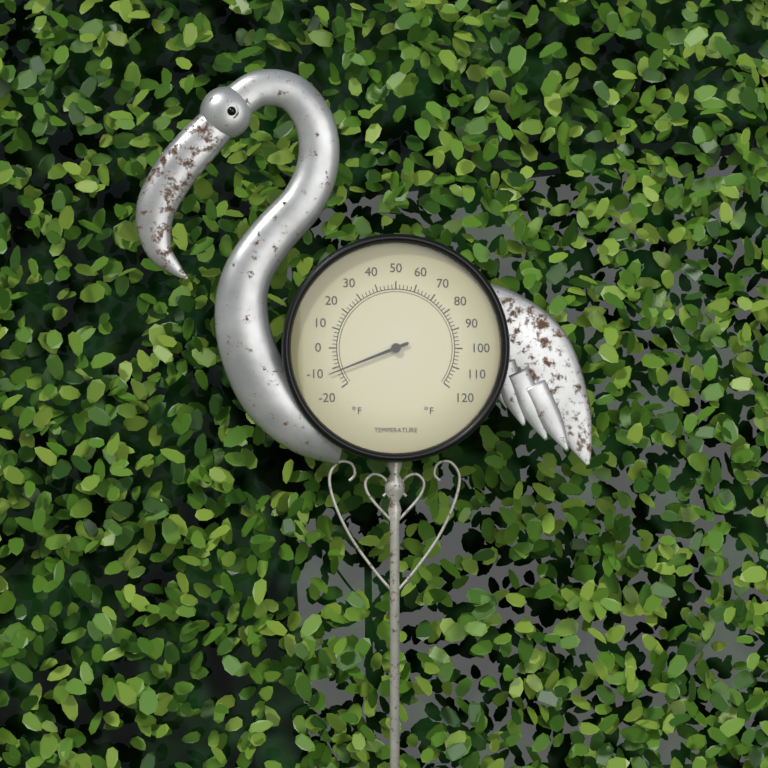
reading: -12 °F
